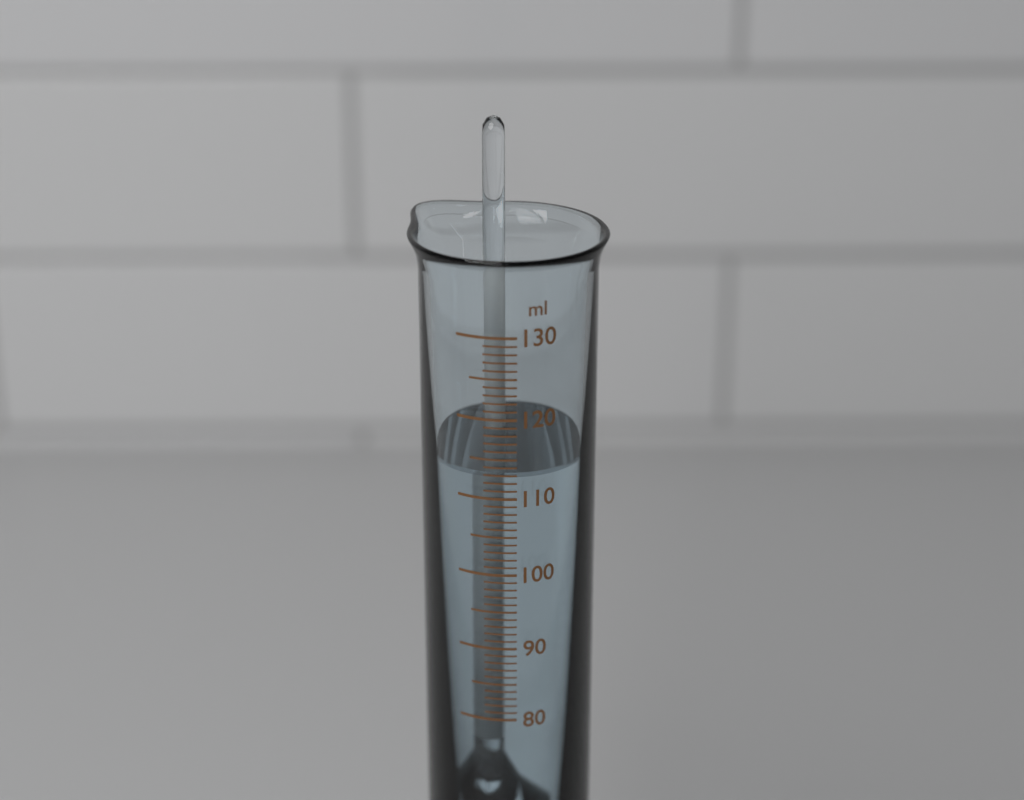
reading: 113 ml
